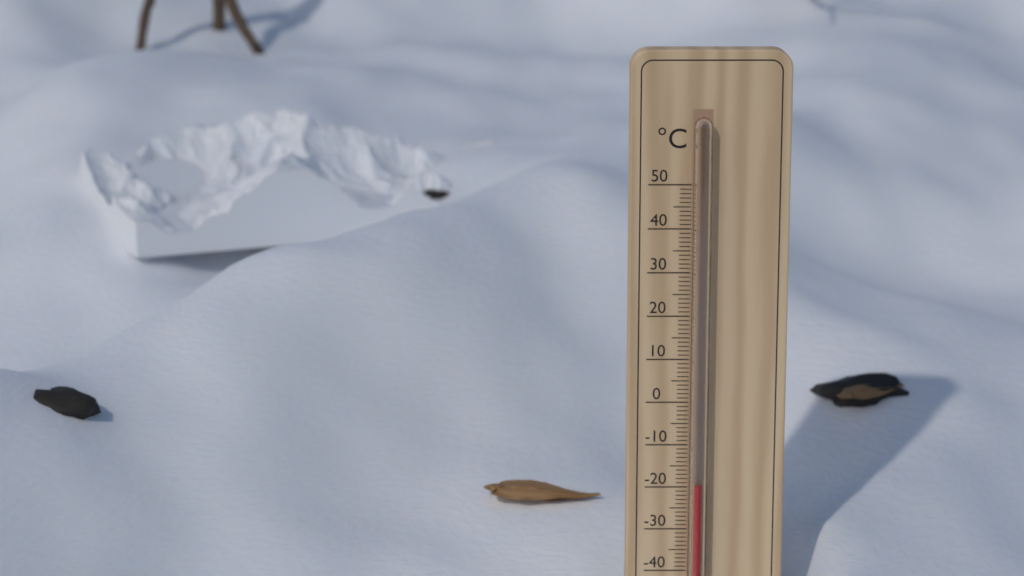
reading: -19 °C
